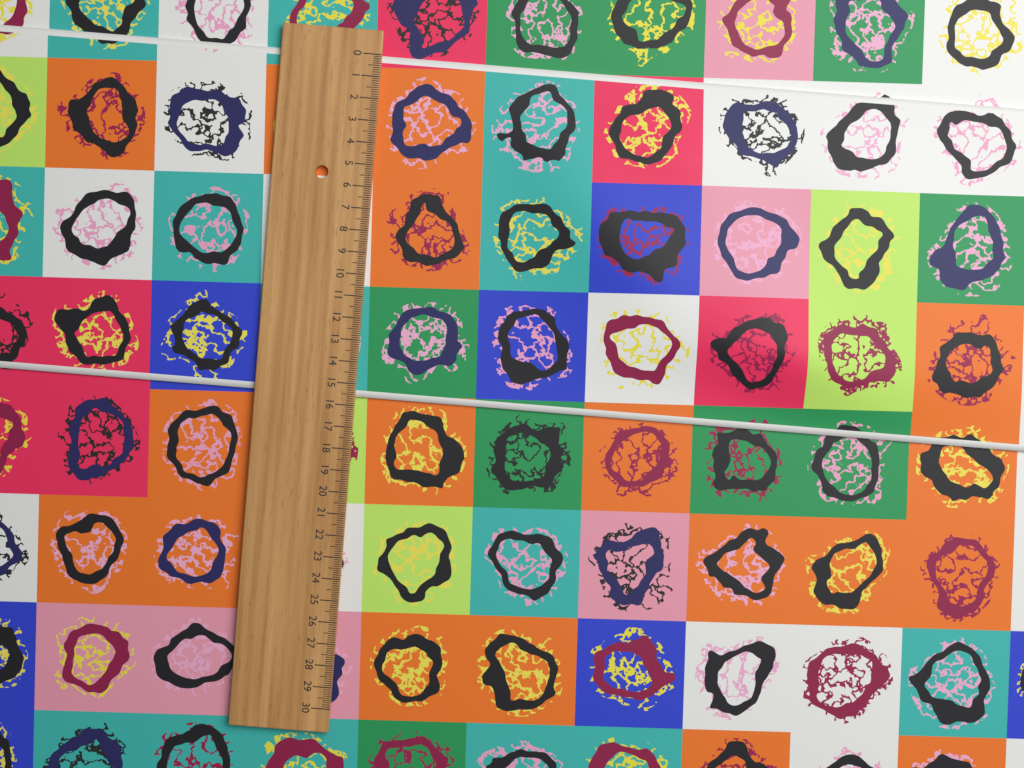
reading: 15.6 (no unit)
